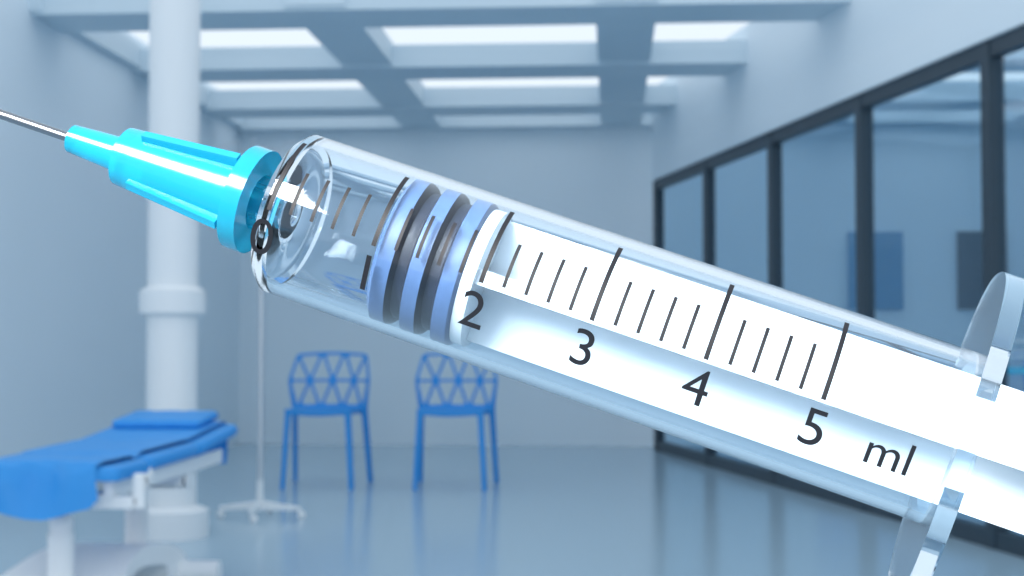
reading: 1.0 ml
